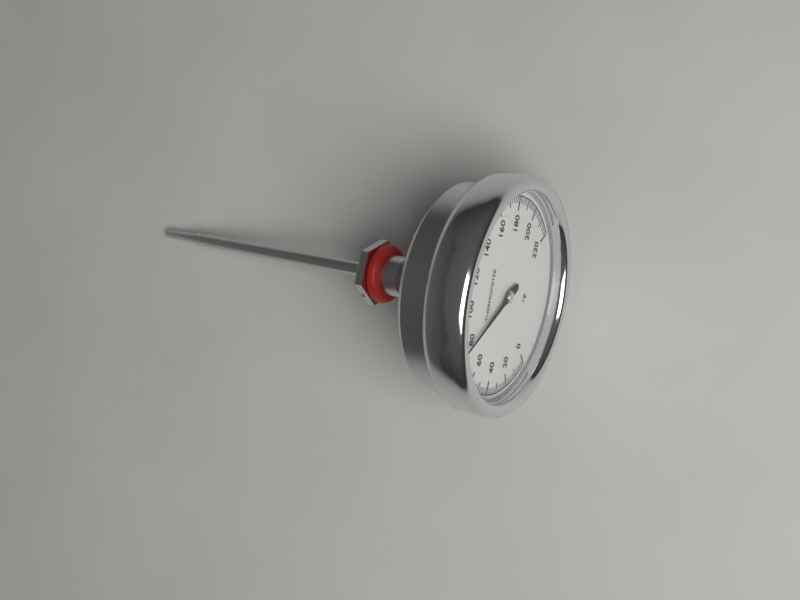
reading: 78 °F
